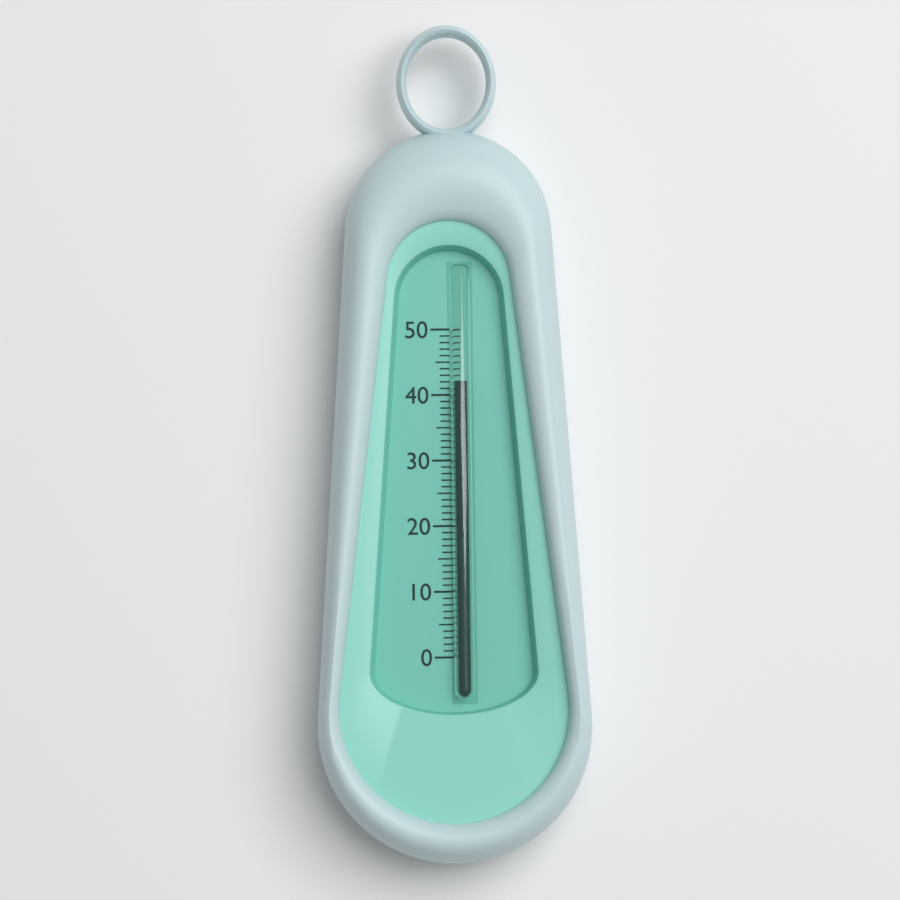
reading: 42 (no unit)
